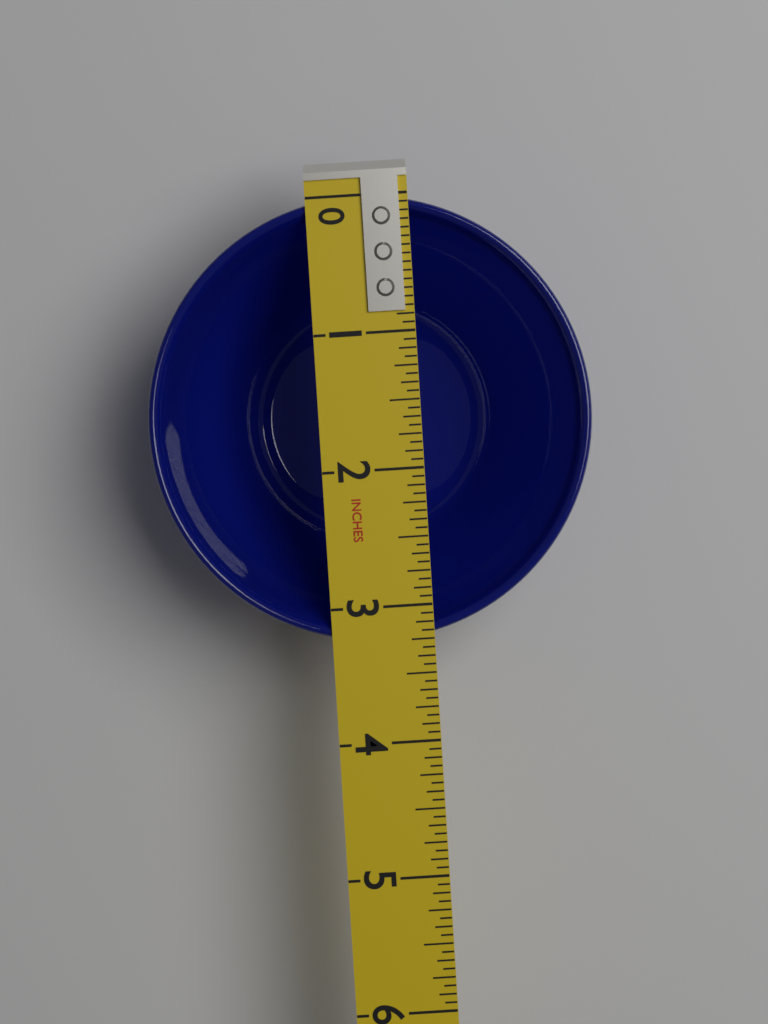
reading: 3.2500 in
